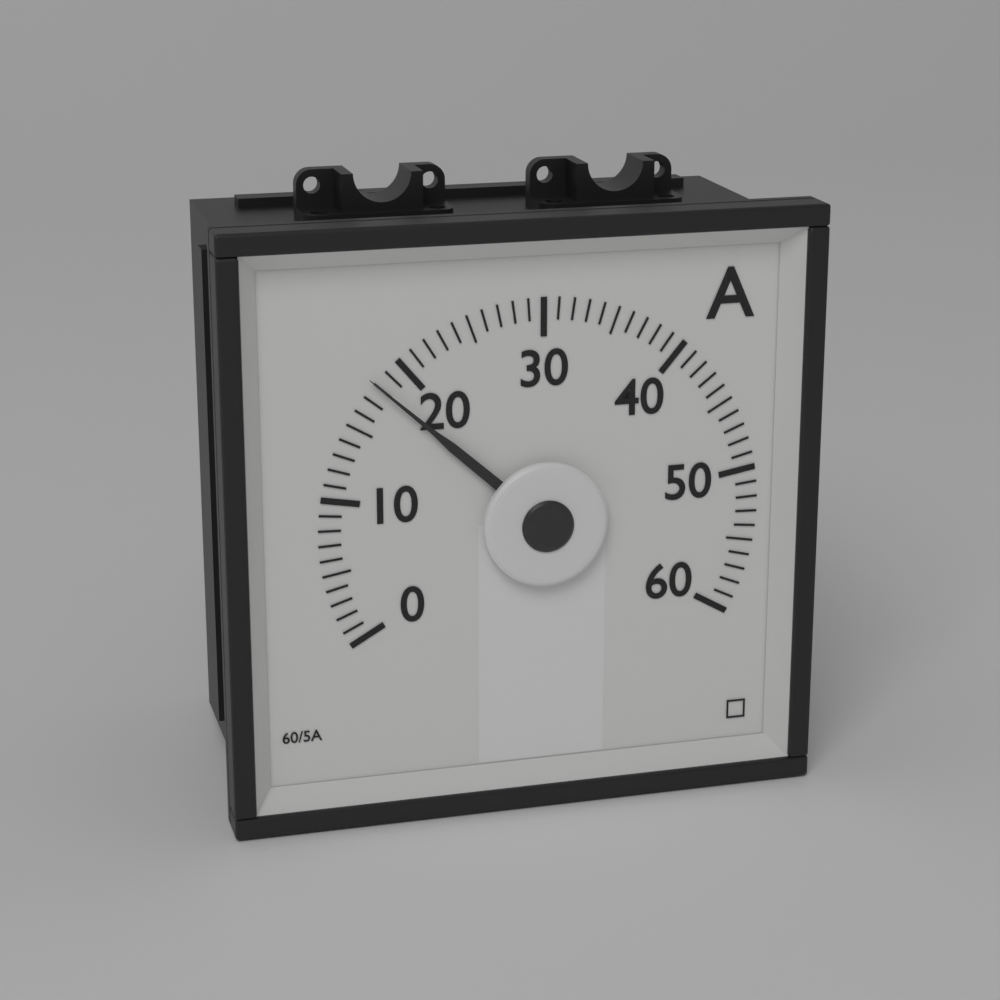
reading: 18 A
